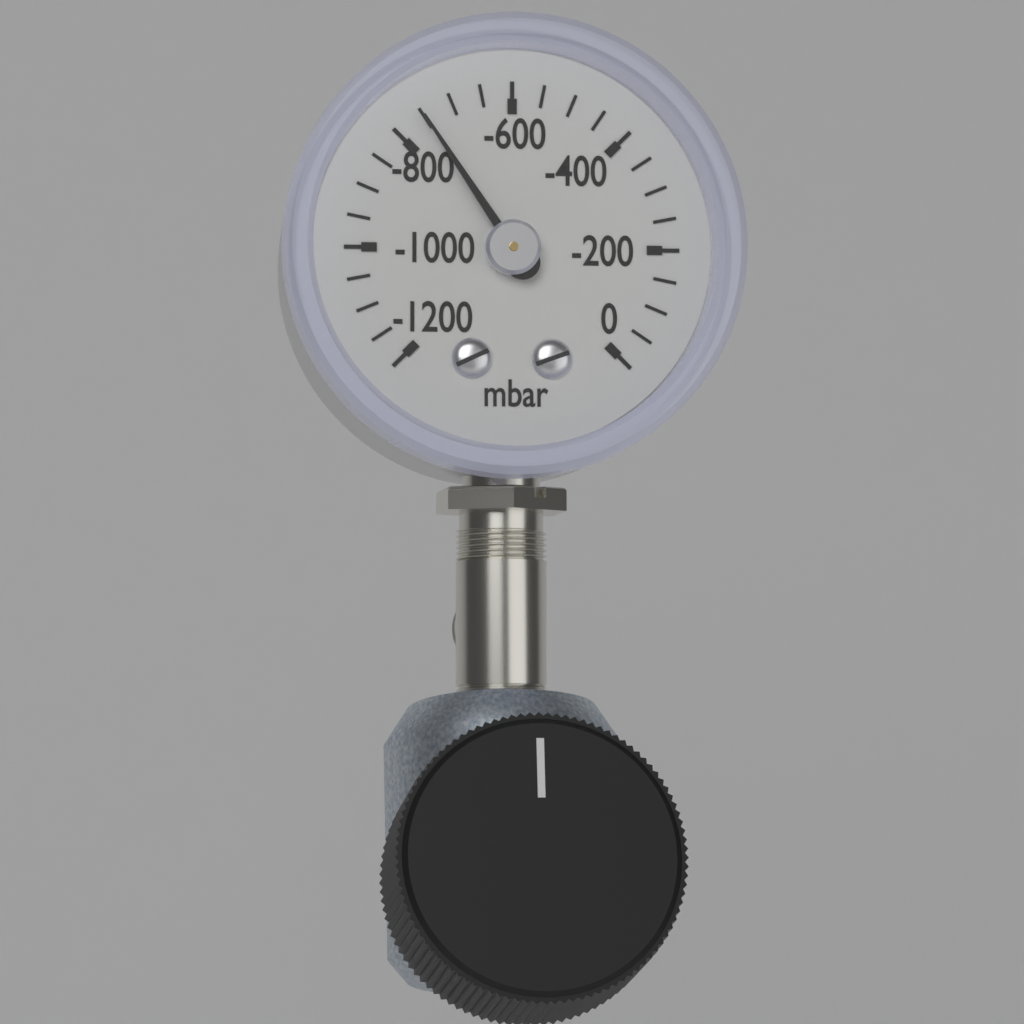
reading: -750 mbar
